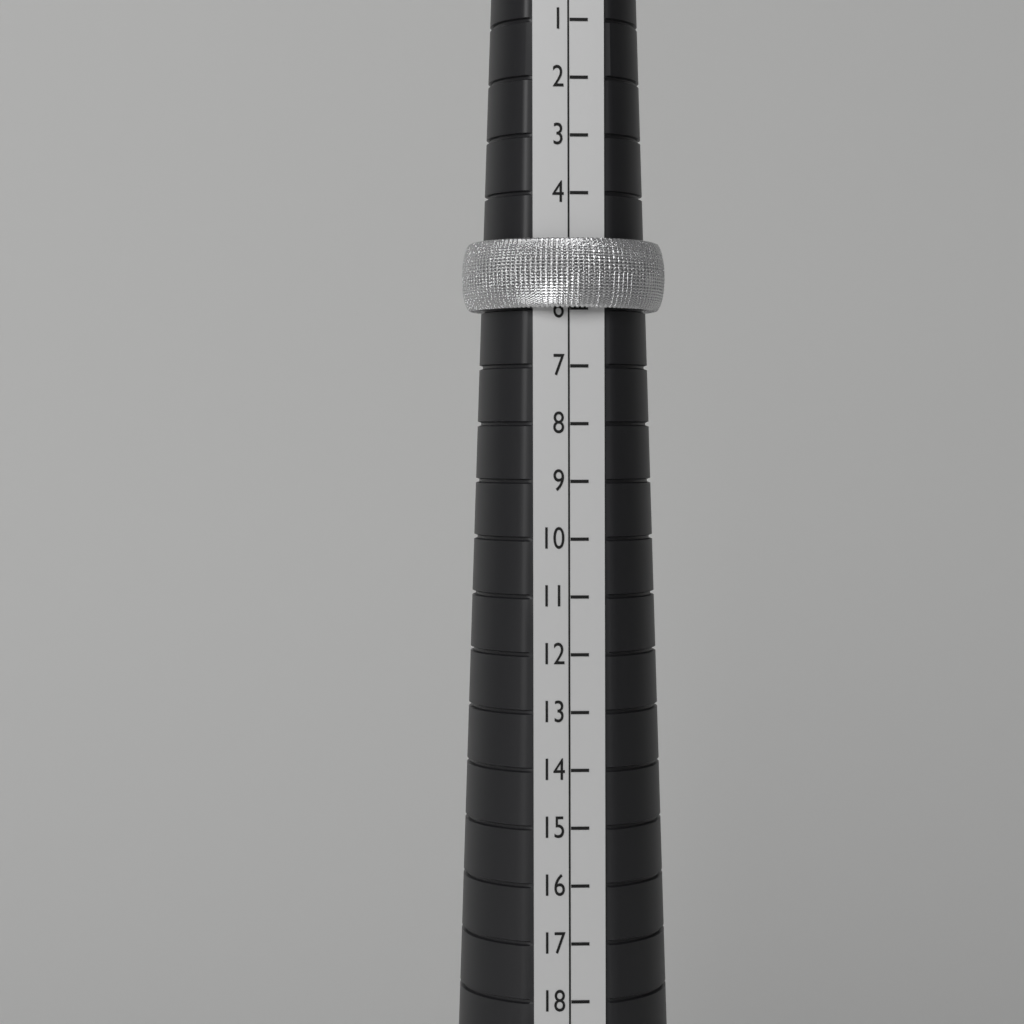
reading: 6 (no unit)
